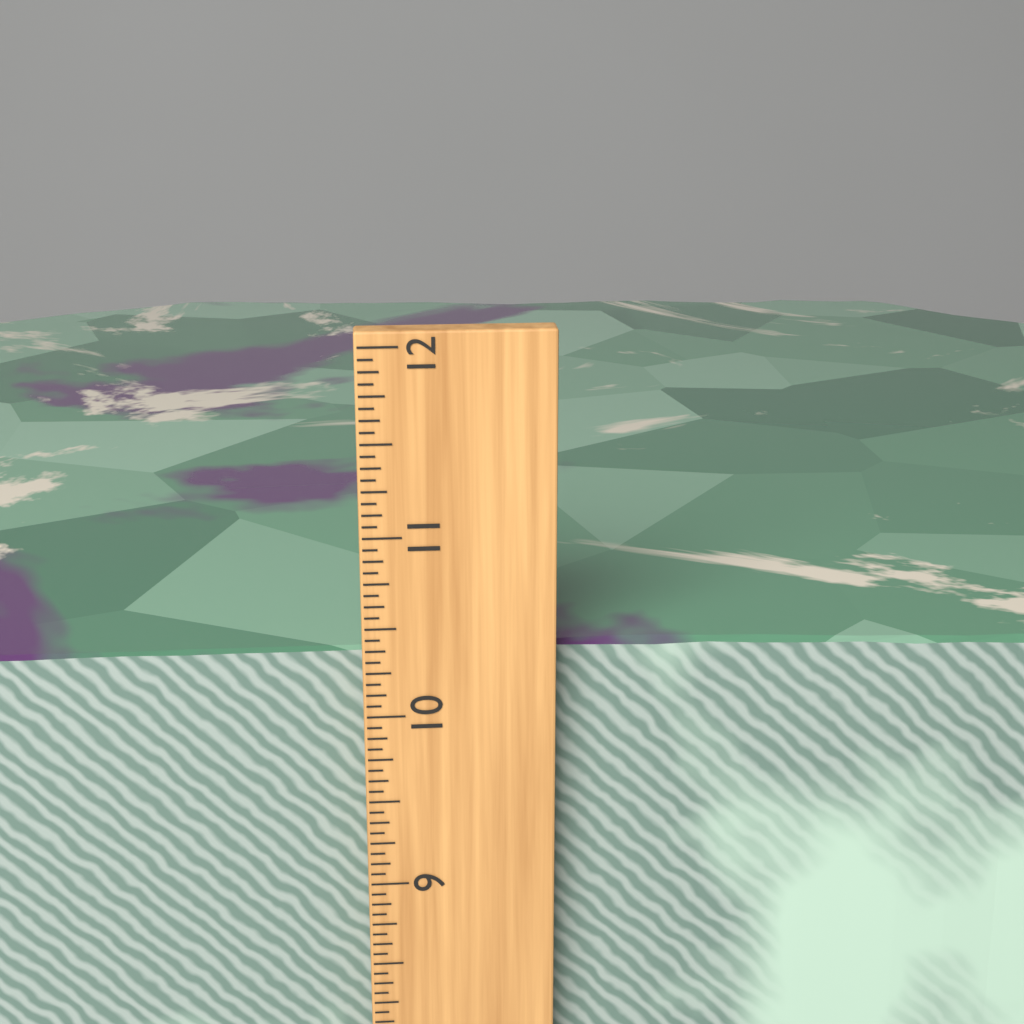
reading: 10.3125 inch
